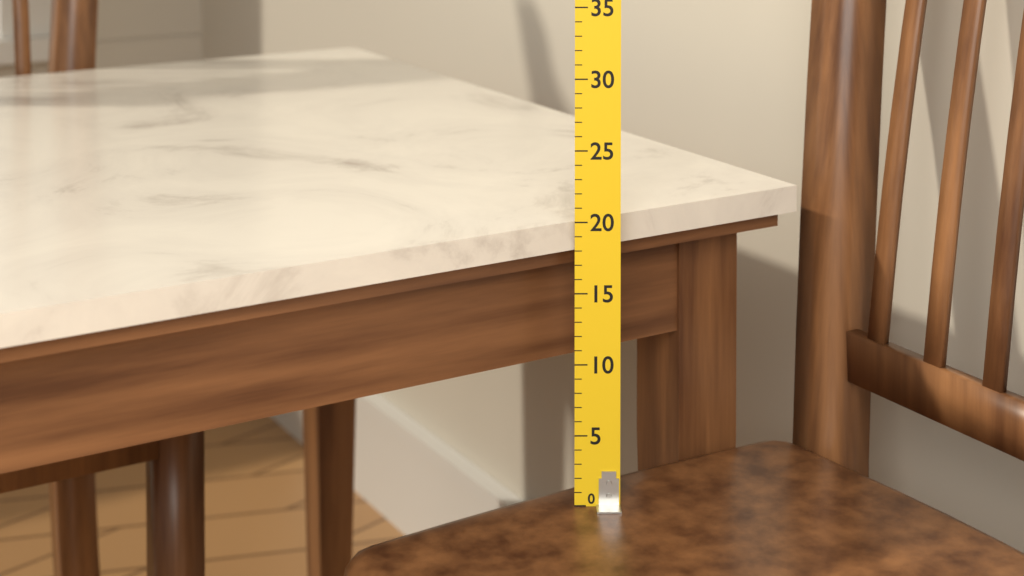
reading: 20 (no unit)
